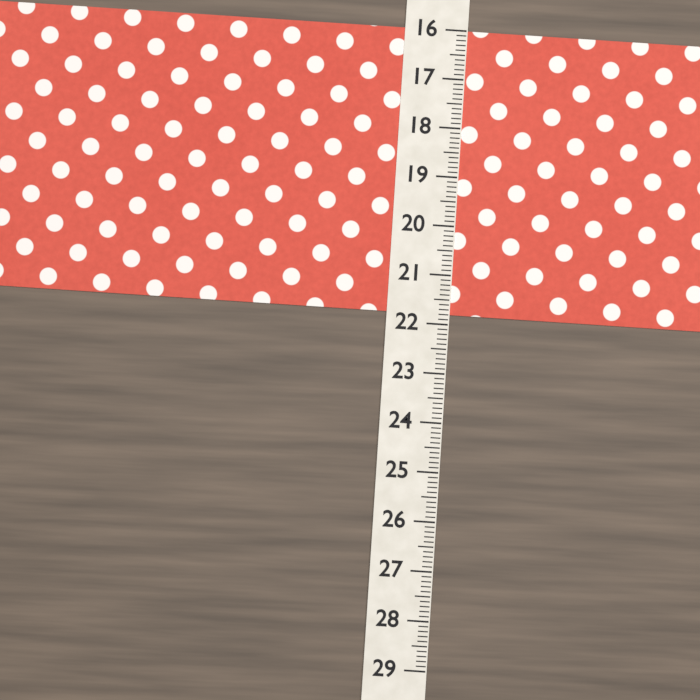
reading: 21.8 (no unit)
